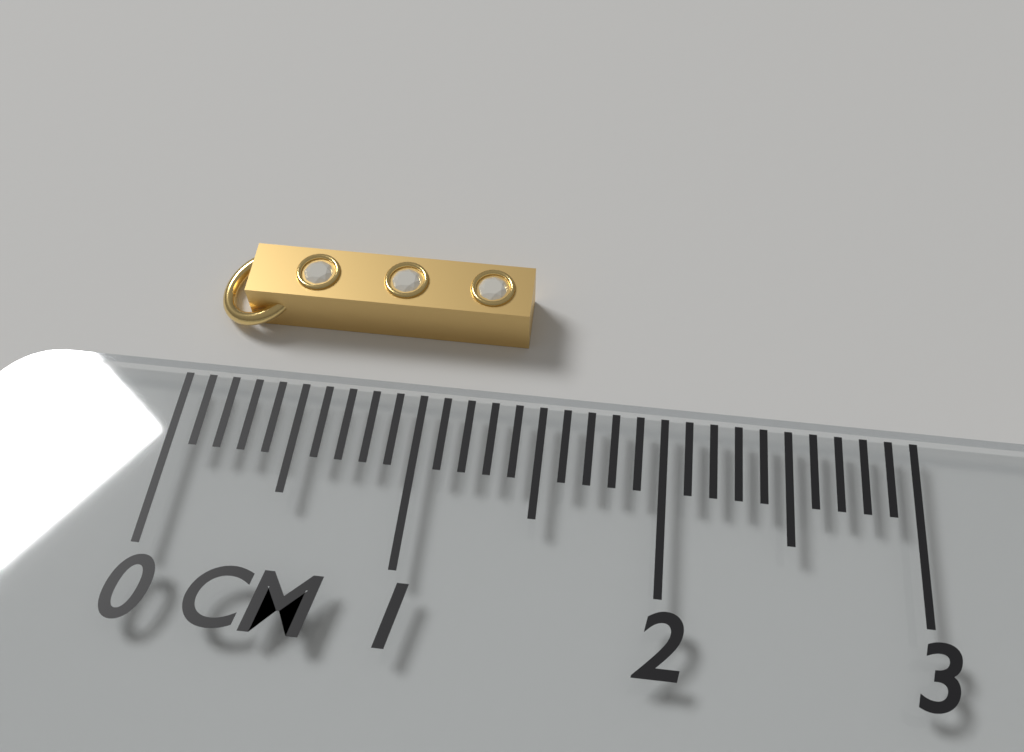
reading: 1.4 cm
